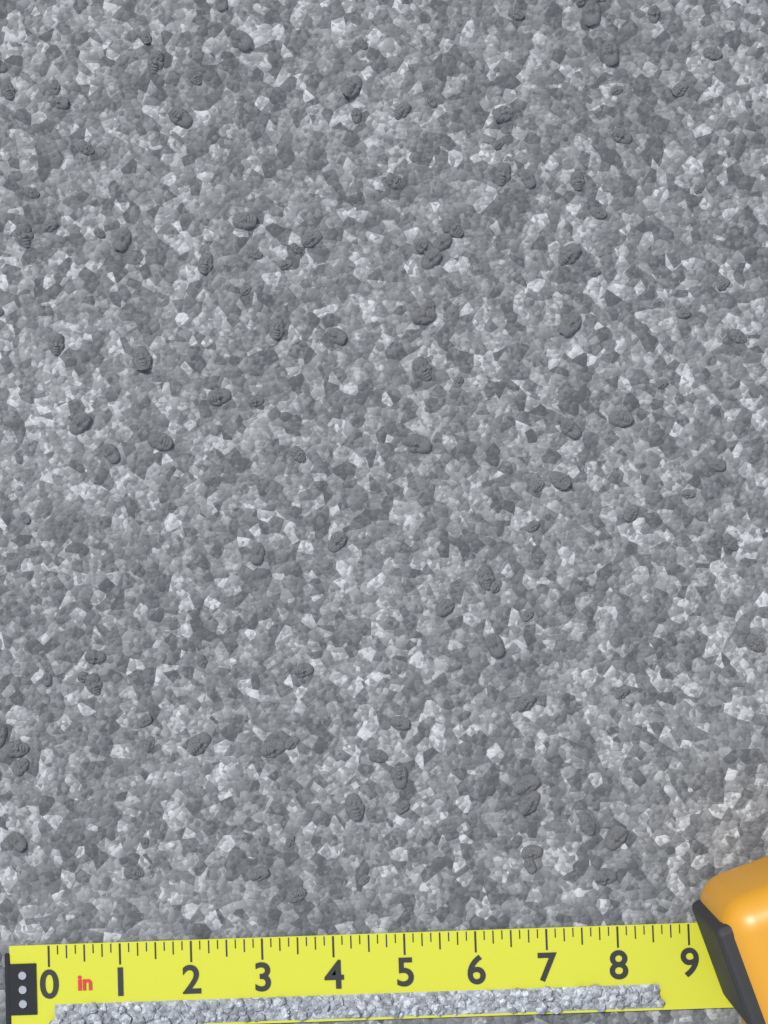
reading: 8.625 in
